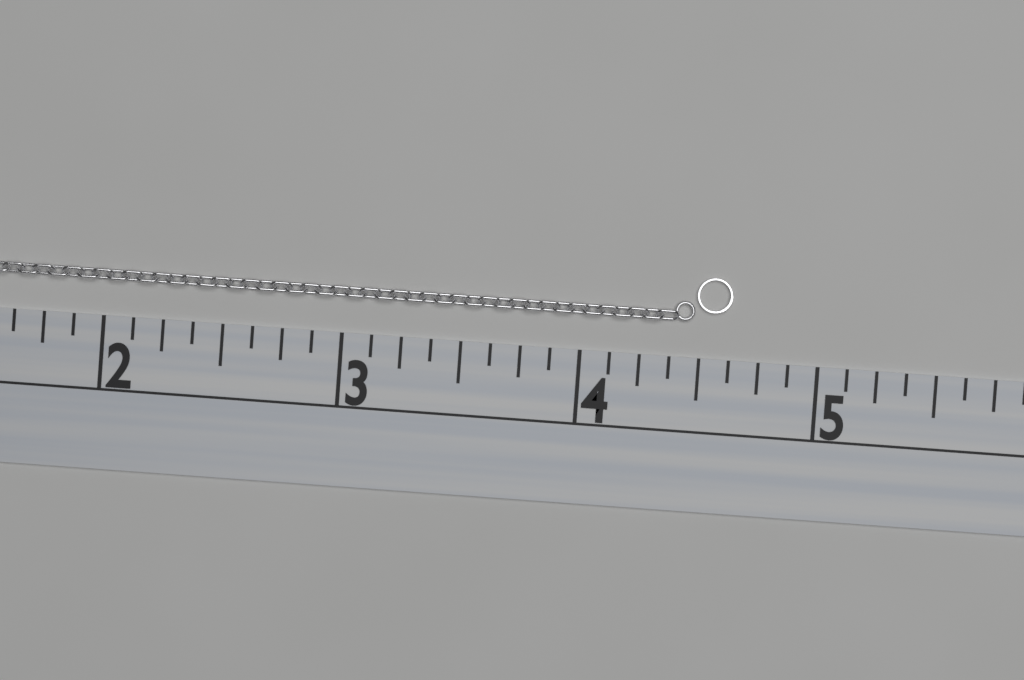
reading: 4.625 (no unit)
